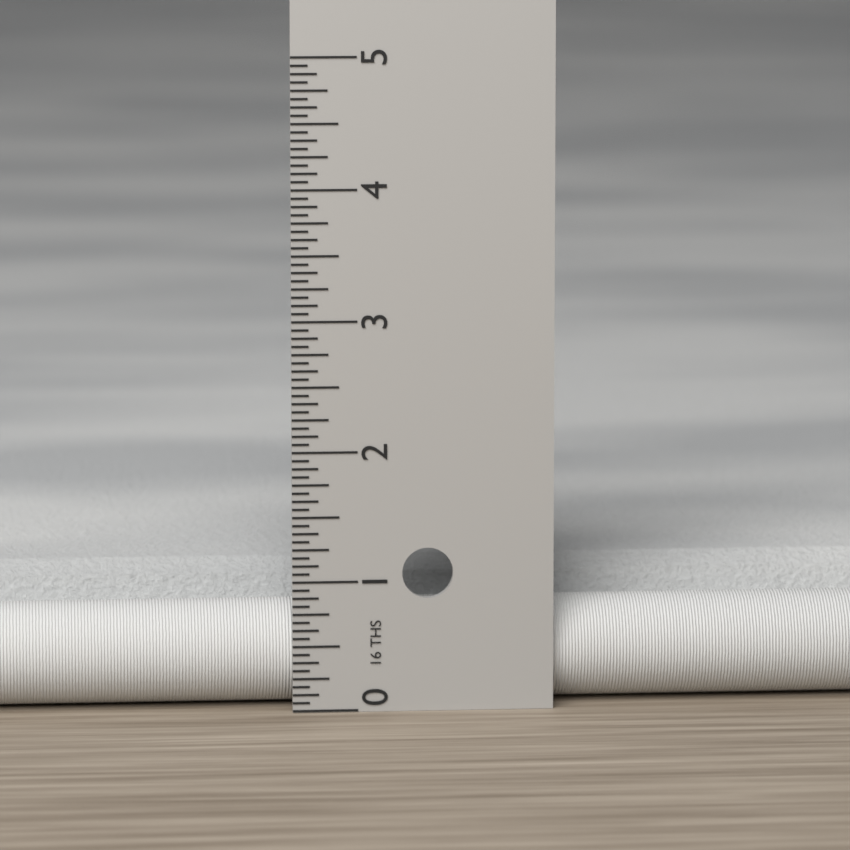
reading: 1.0000 in
